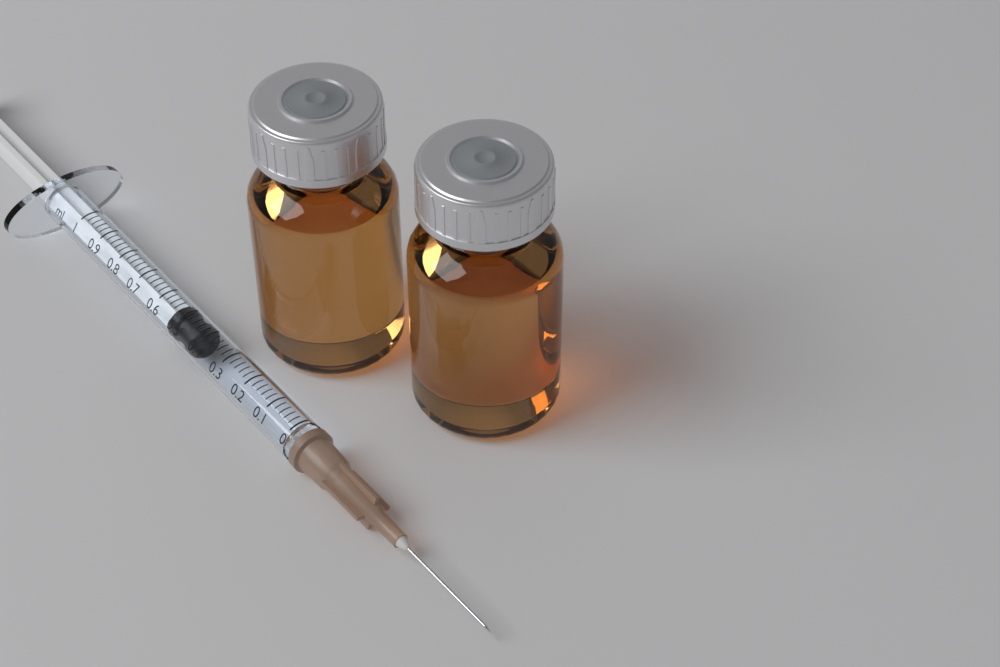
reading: 0.42 ml
